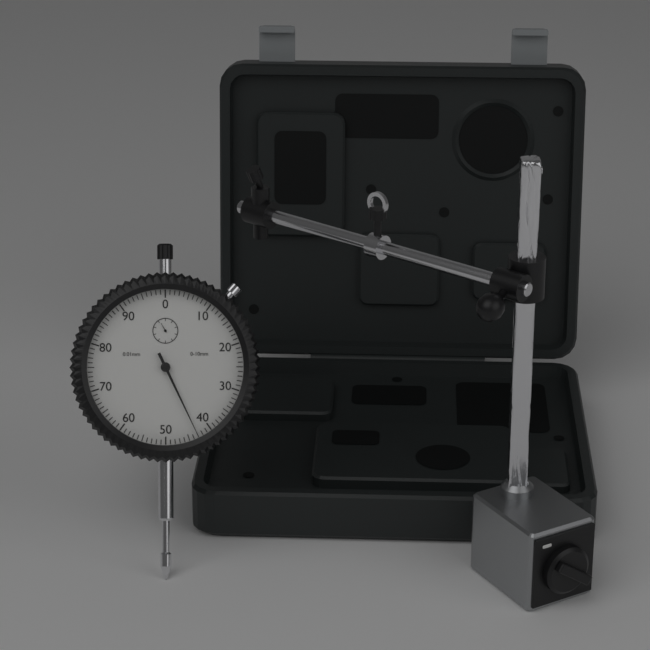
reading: 0.43 mm
